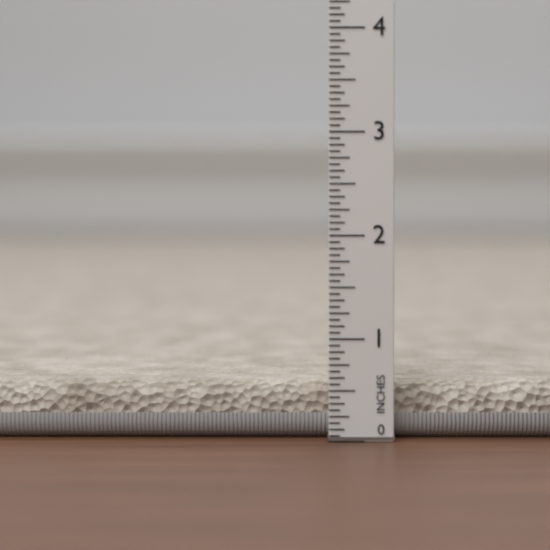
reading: 0.5625 in
